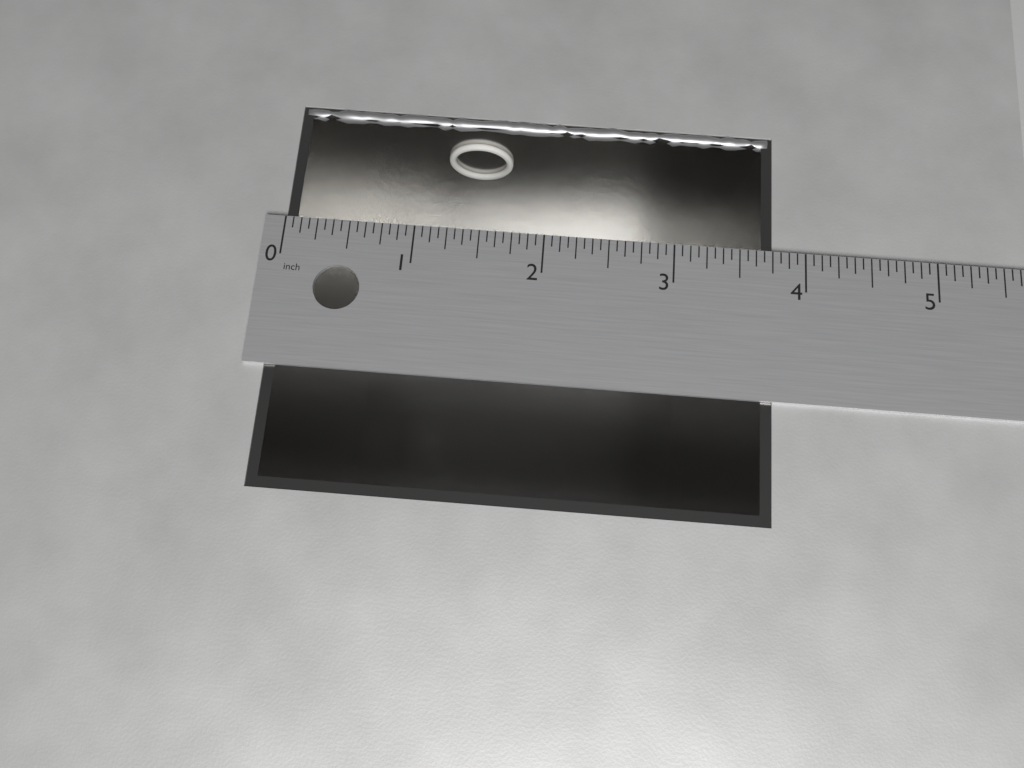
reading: 3.7500 in
